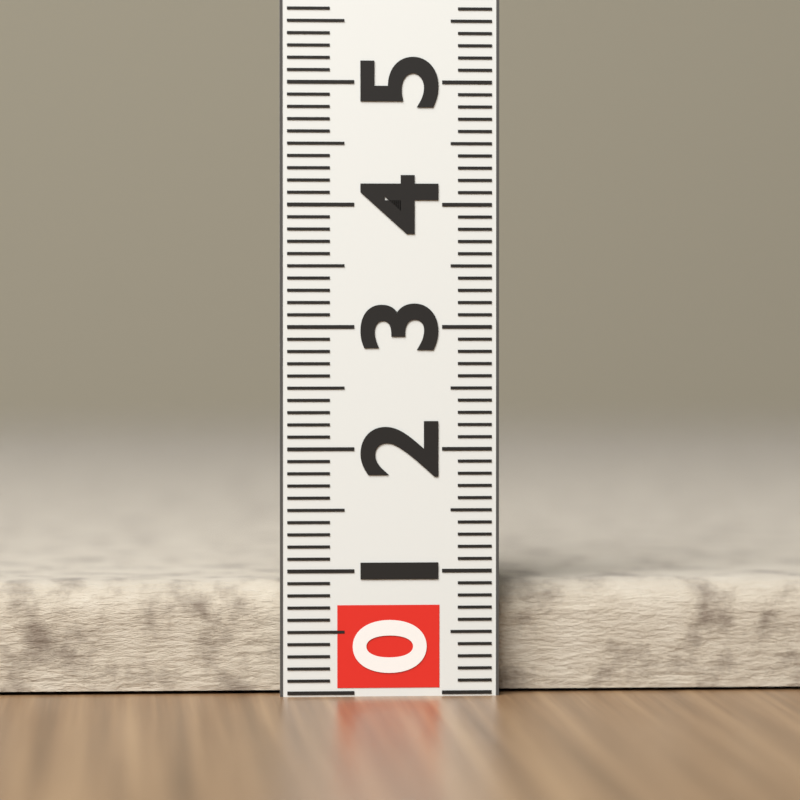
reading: 0.9 (no unit)
